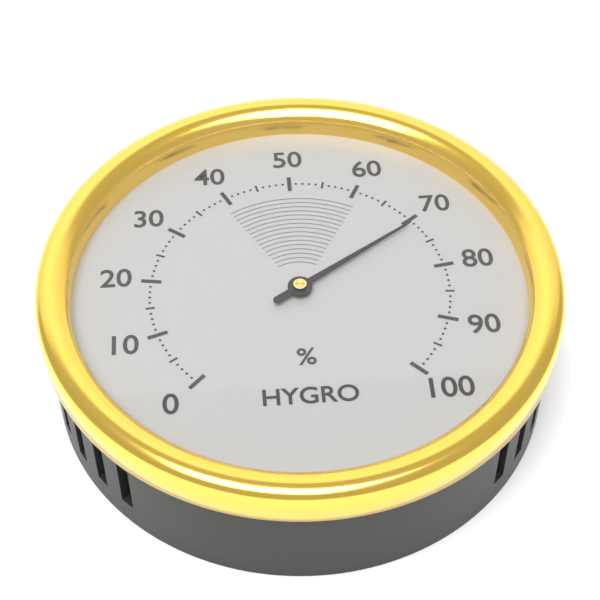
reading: 71 %
